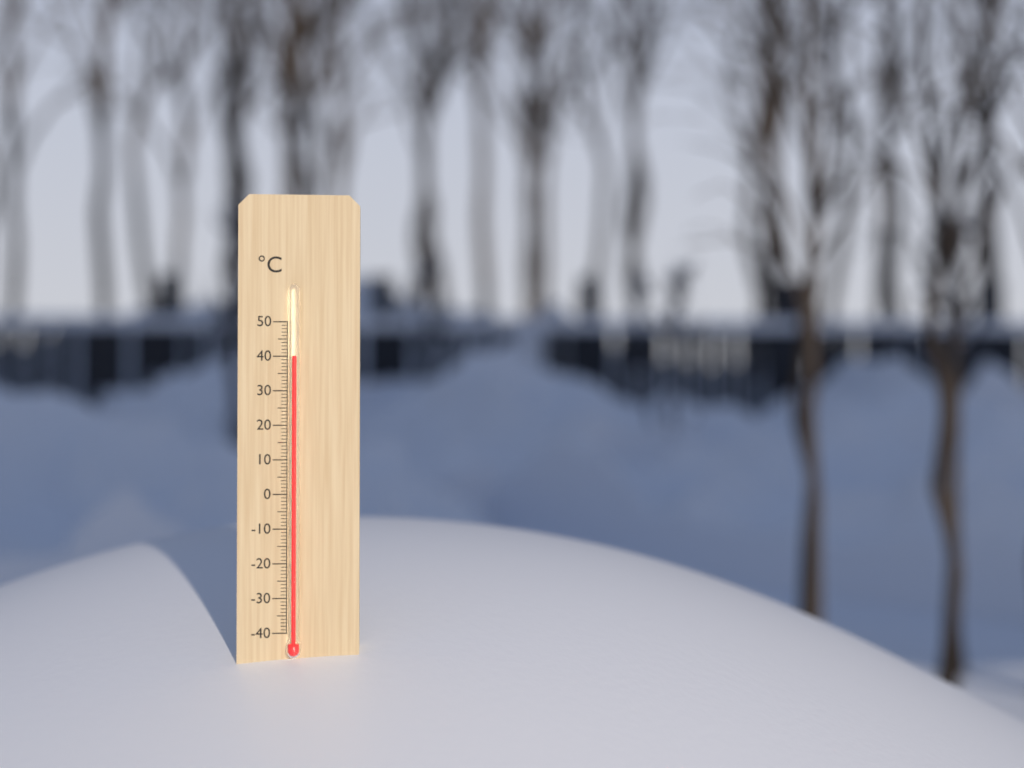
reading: 40 °C
